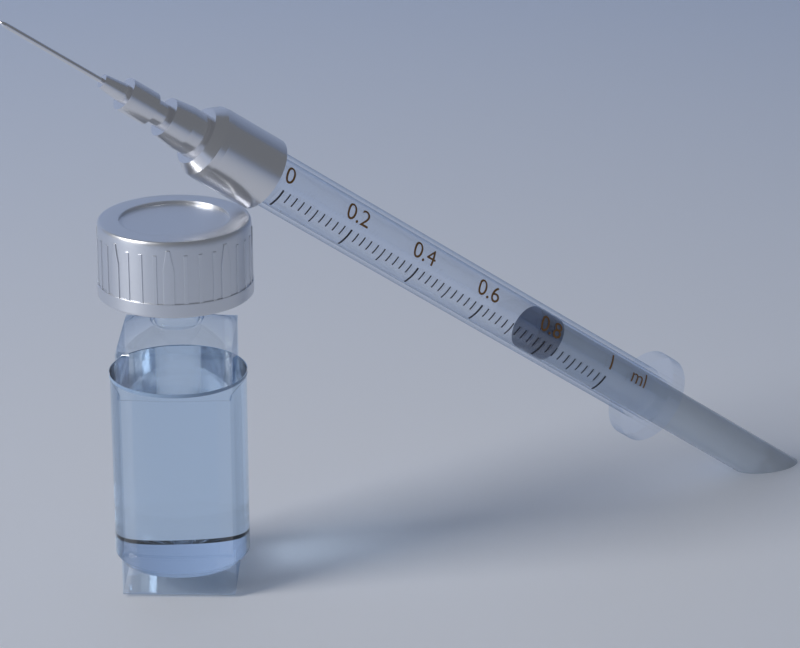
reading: 0.78 ml
